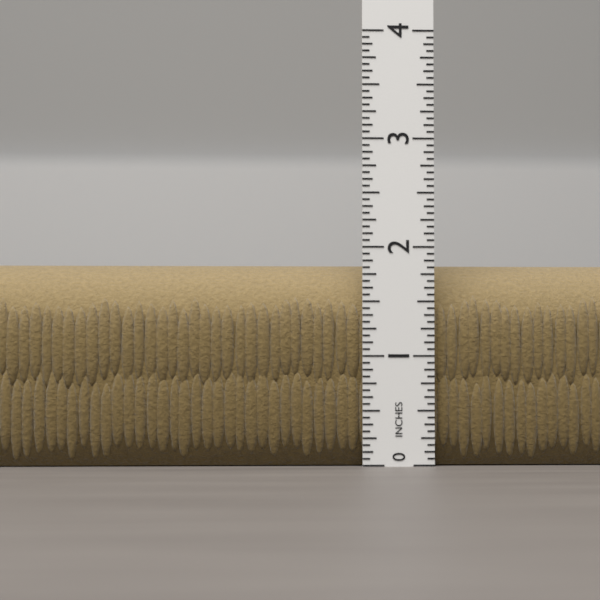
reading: 1.8750 in
